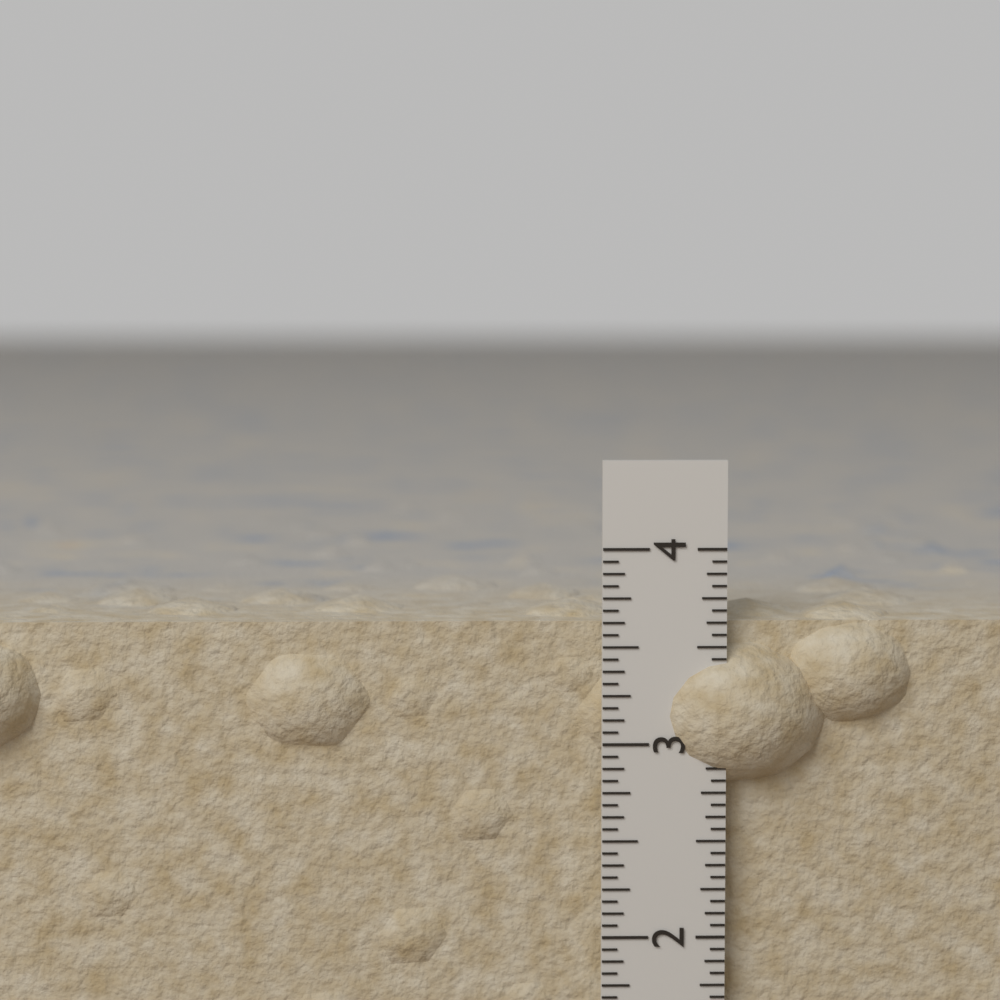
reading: 3.6875 in
